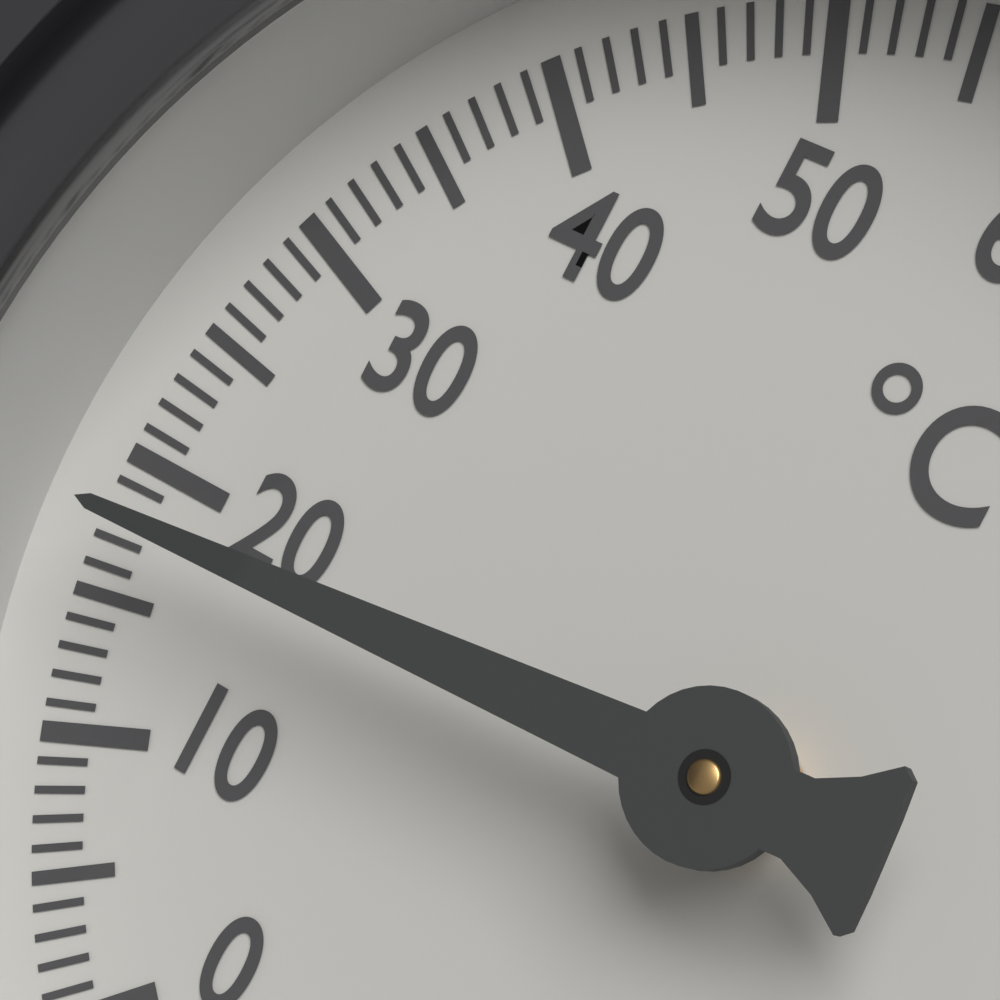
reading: 18 °C
